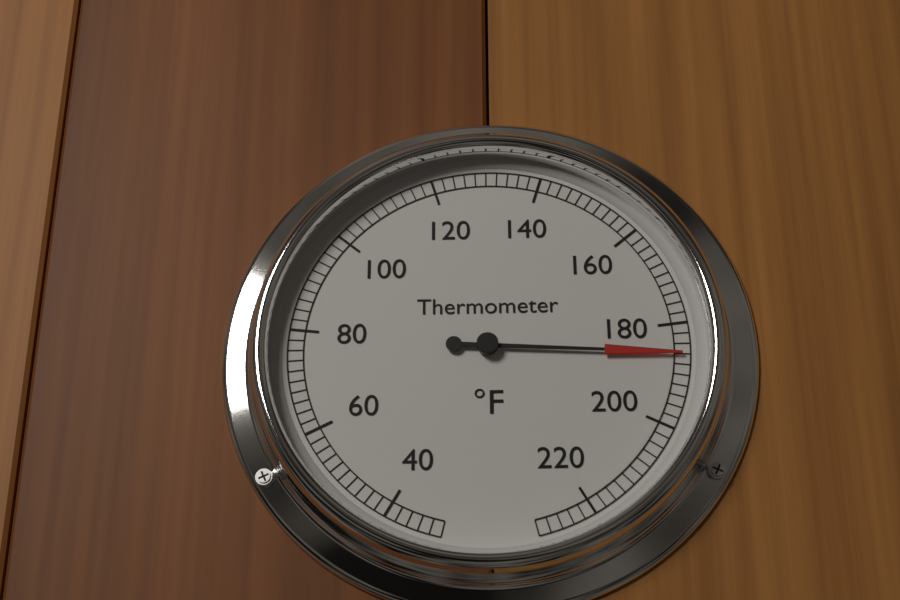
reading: 186 °F
